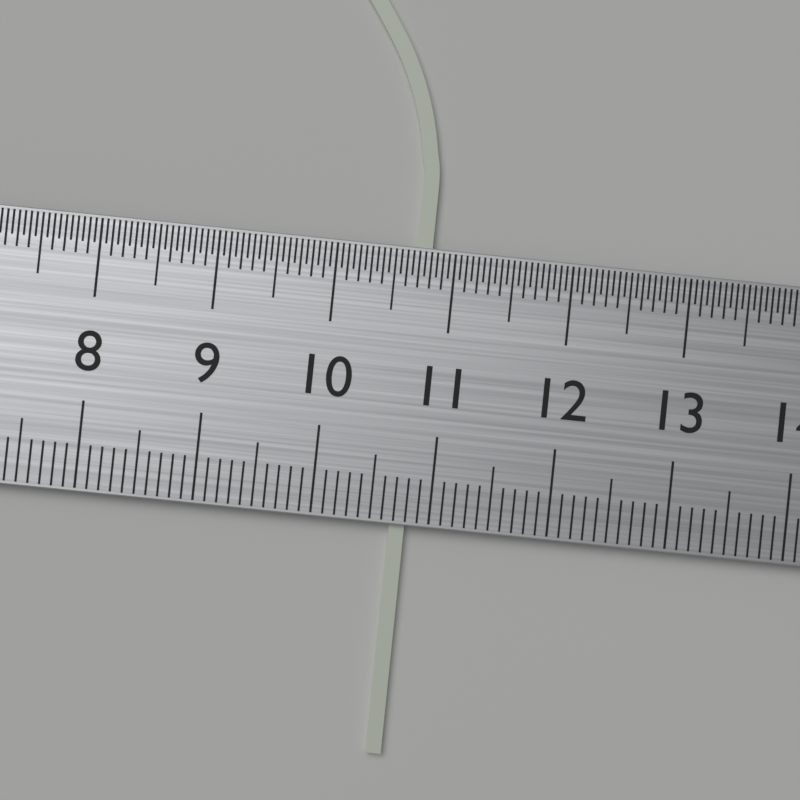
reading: 10.8 cm
